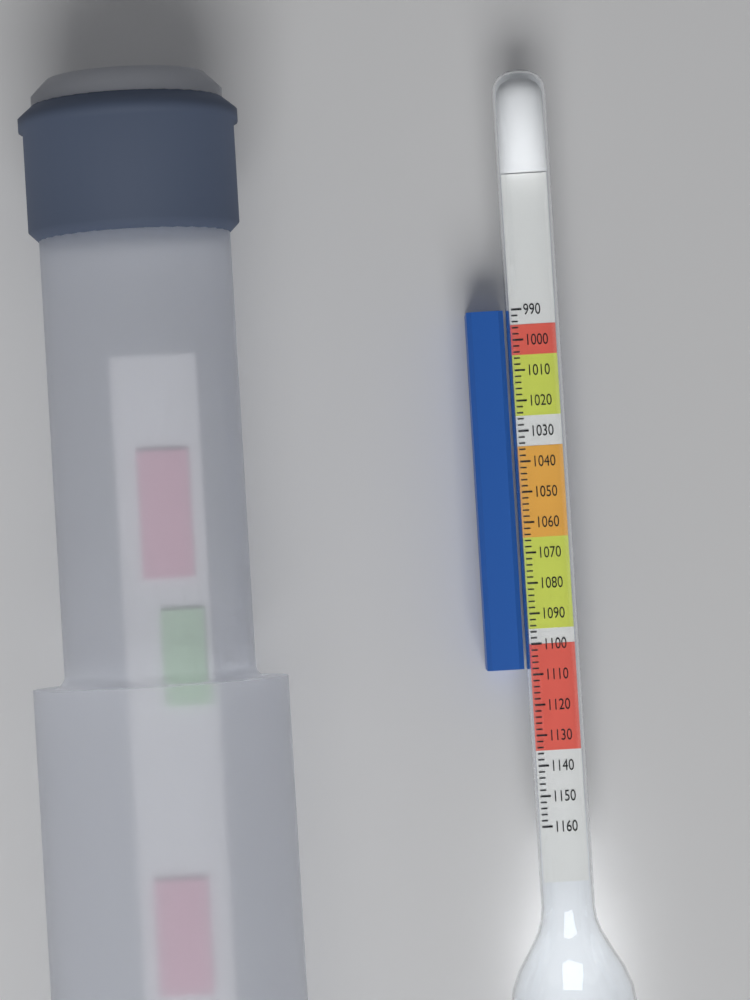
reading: 1108 (no unit)
